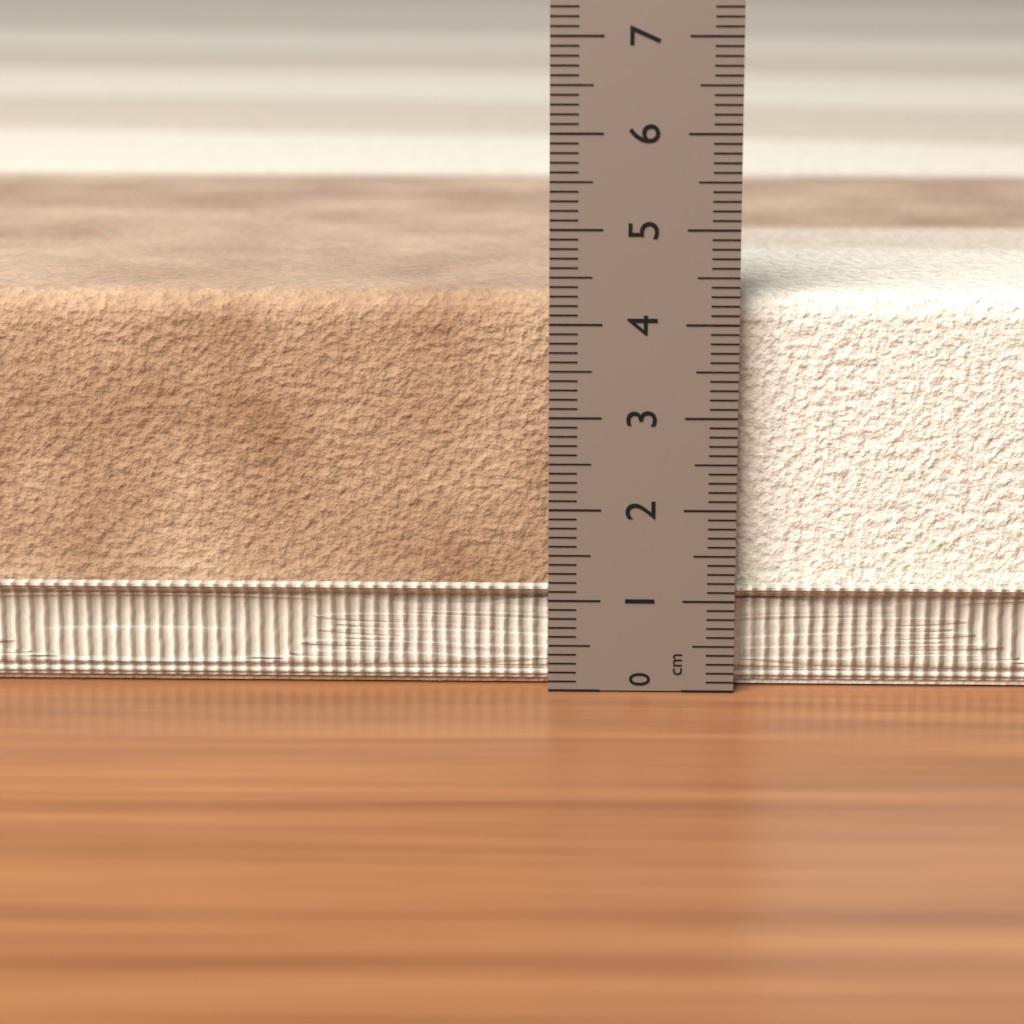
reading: 4.3 cm
